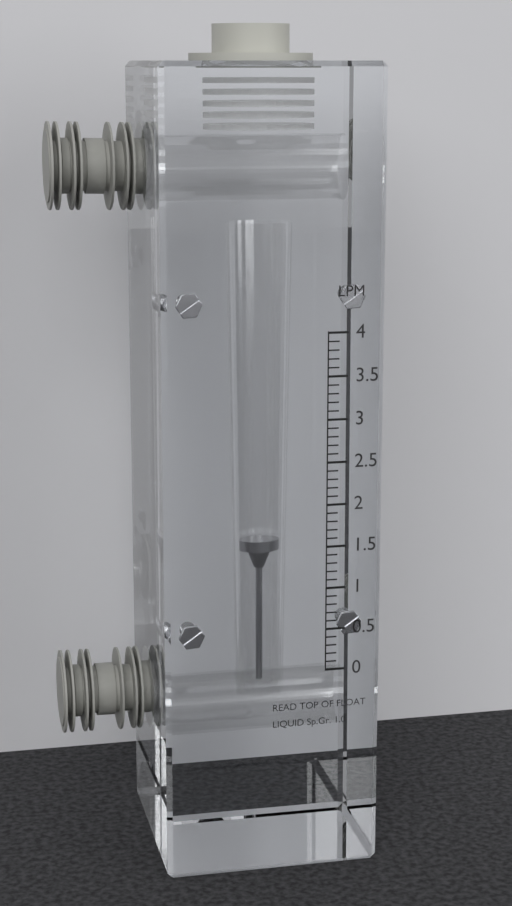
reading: 1.4 LPM
